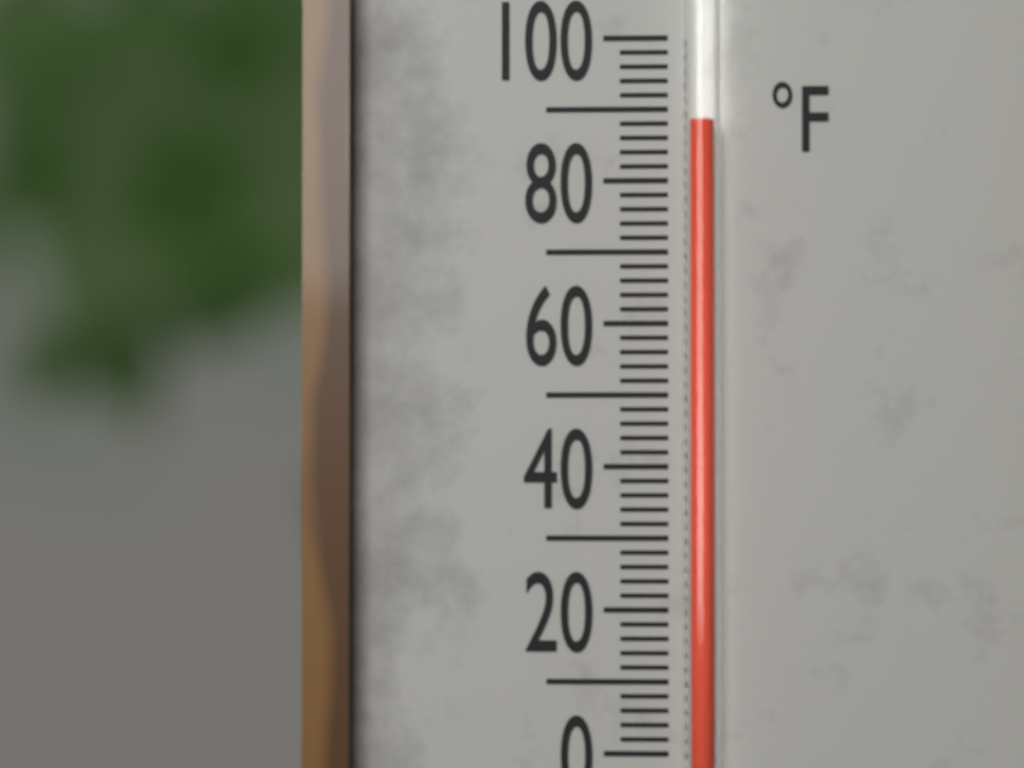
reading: 88 °F
